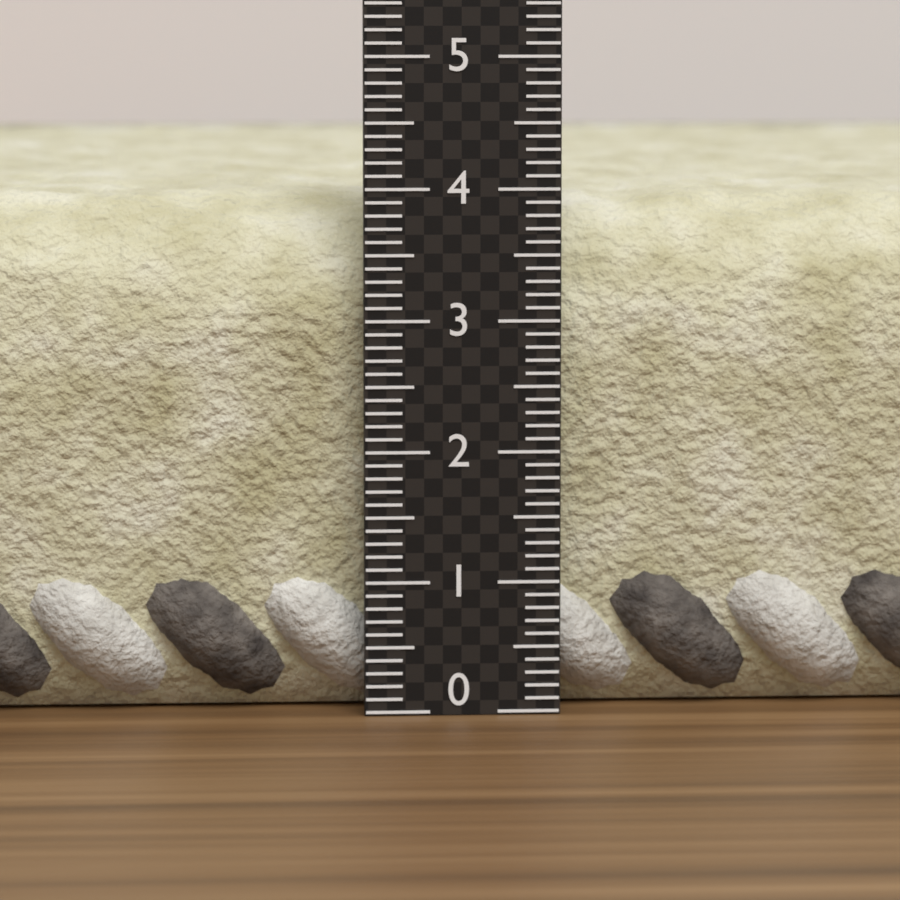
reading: 4.0 (no unit)
